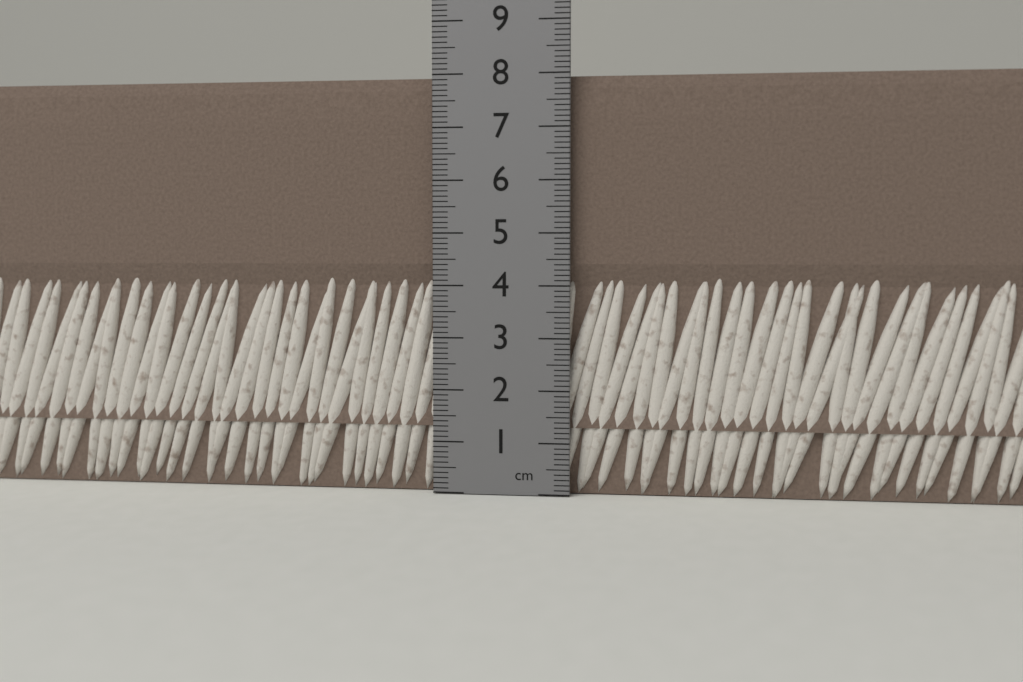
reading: 8.0 cm
